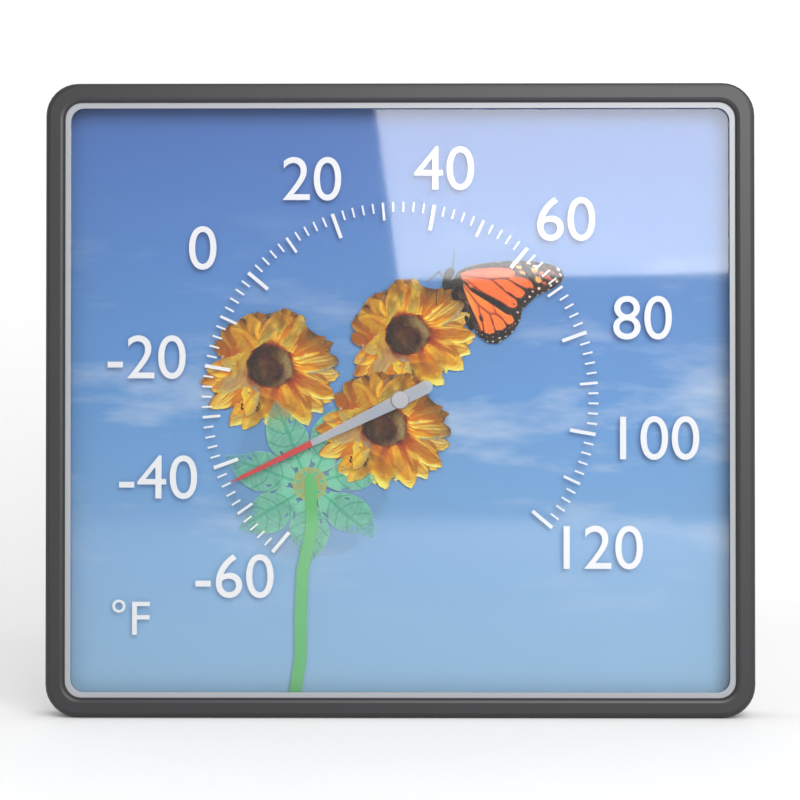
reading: -44 °F
